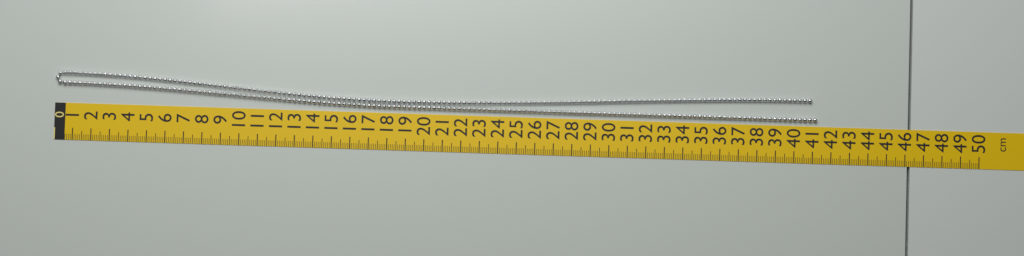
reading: 41.2 cm
